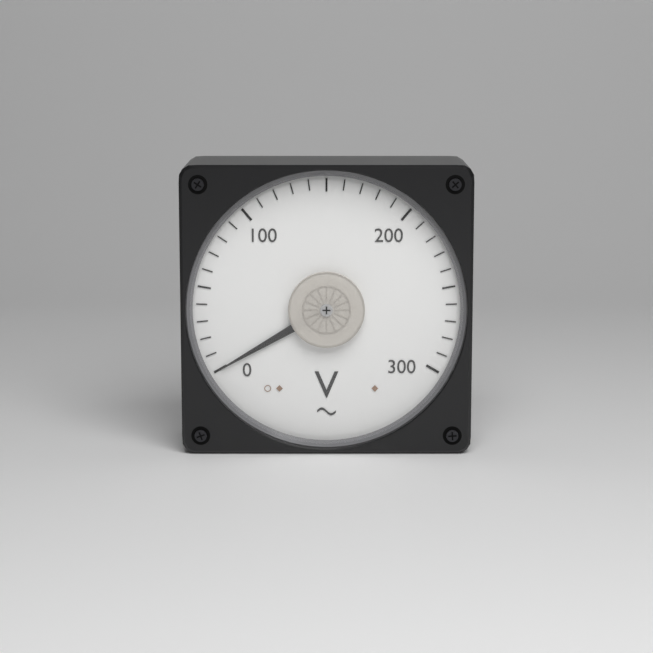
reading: 0 V
